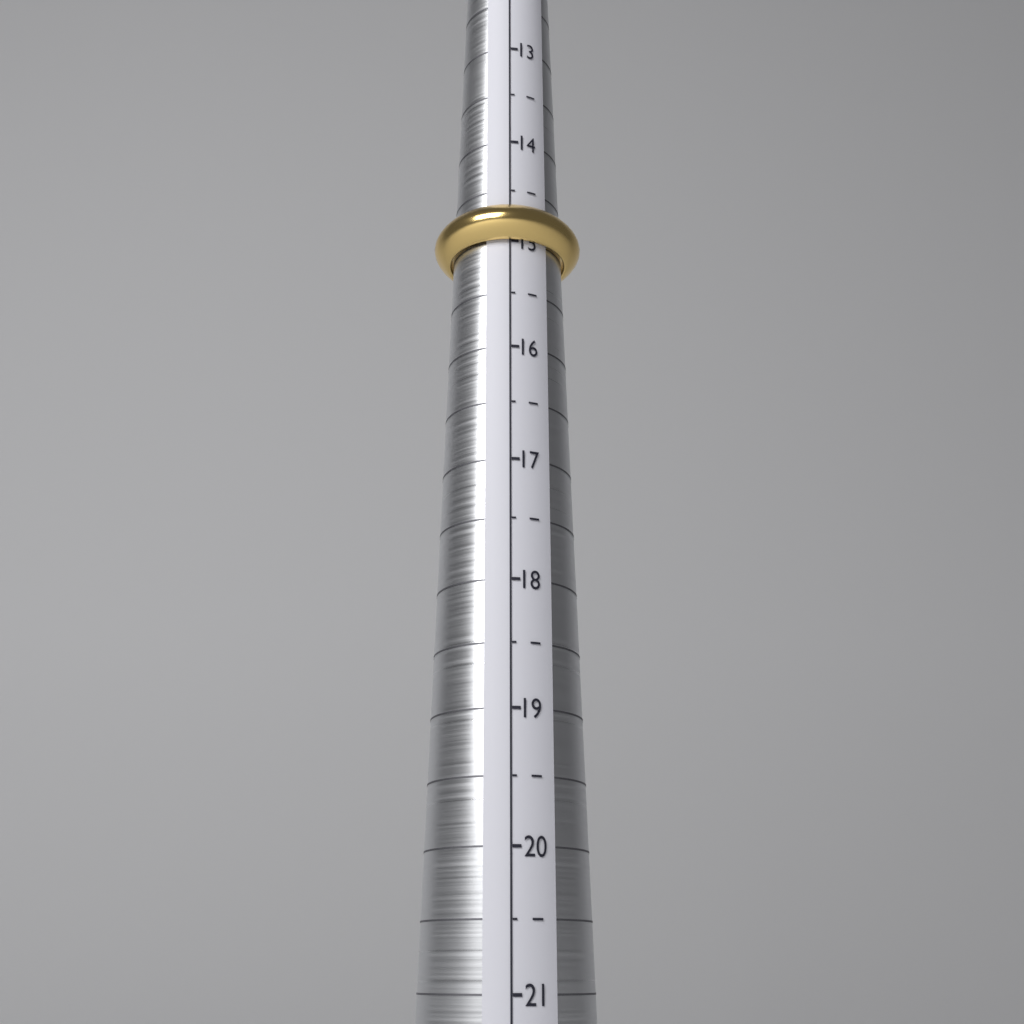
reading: 15.0 (no unit)
